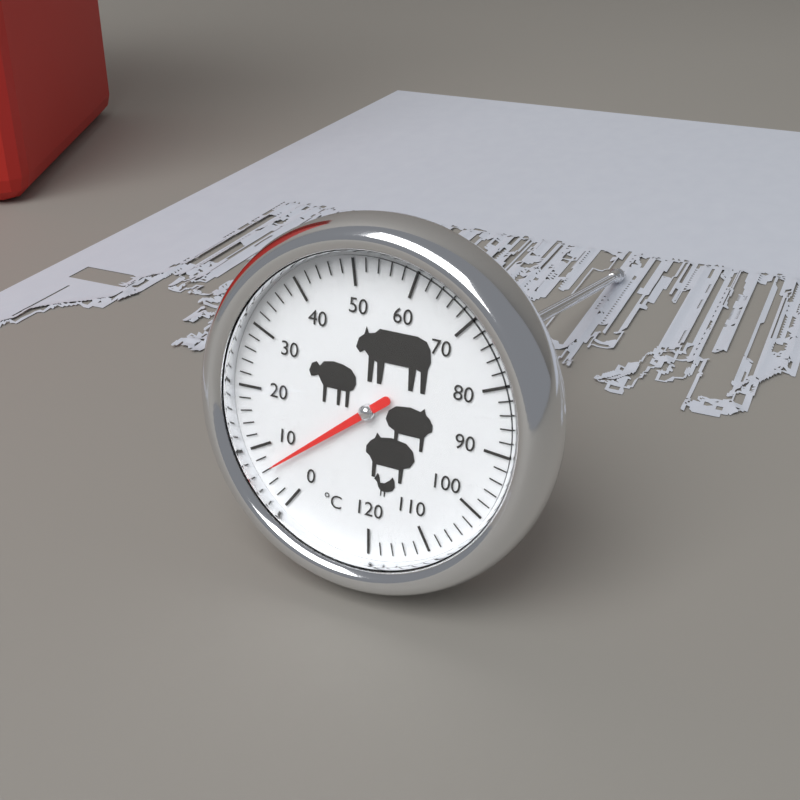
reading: 6 °C
